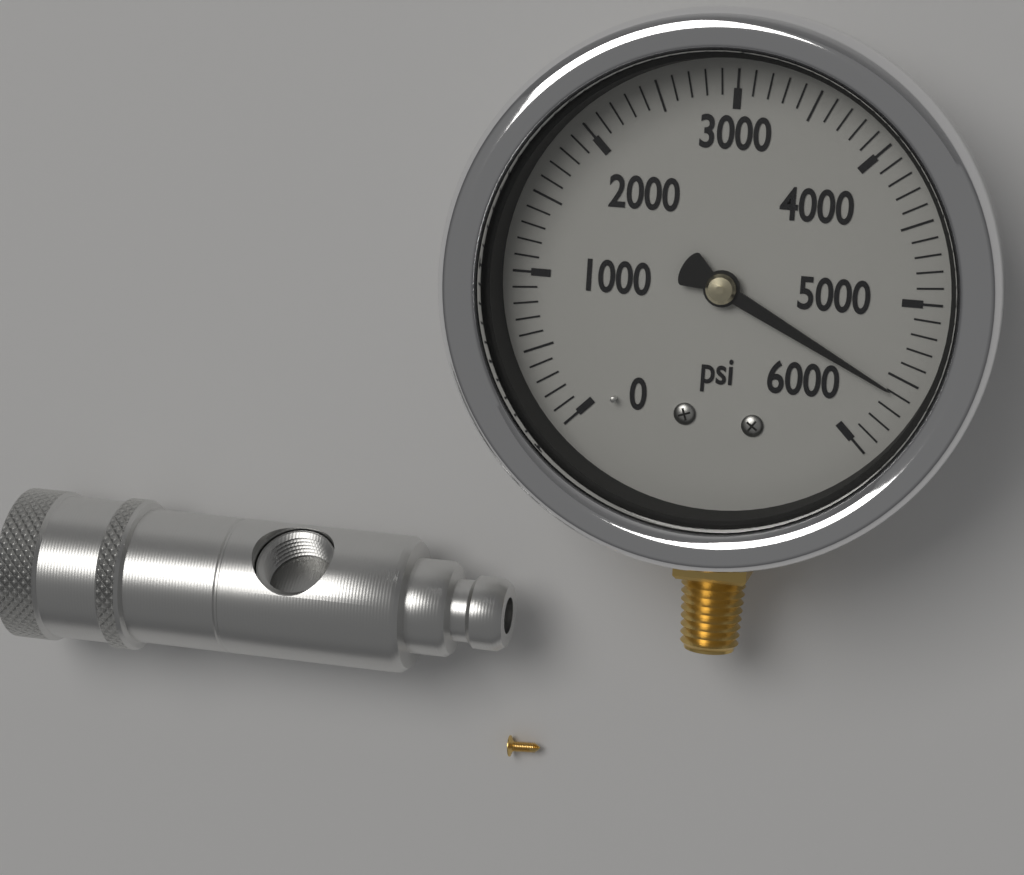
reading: 5600 psi
